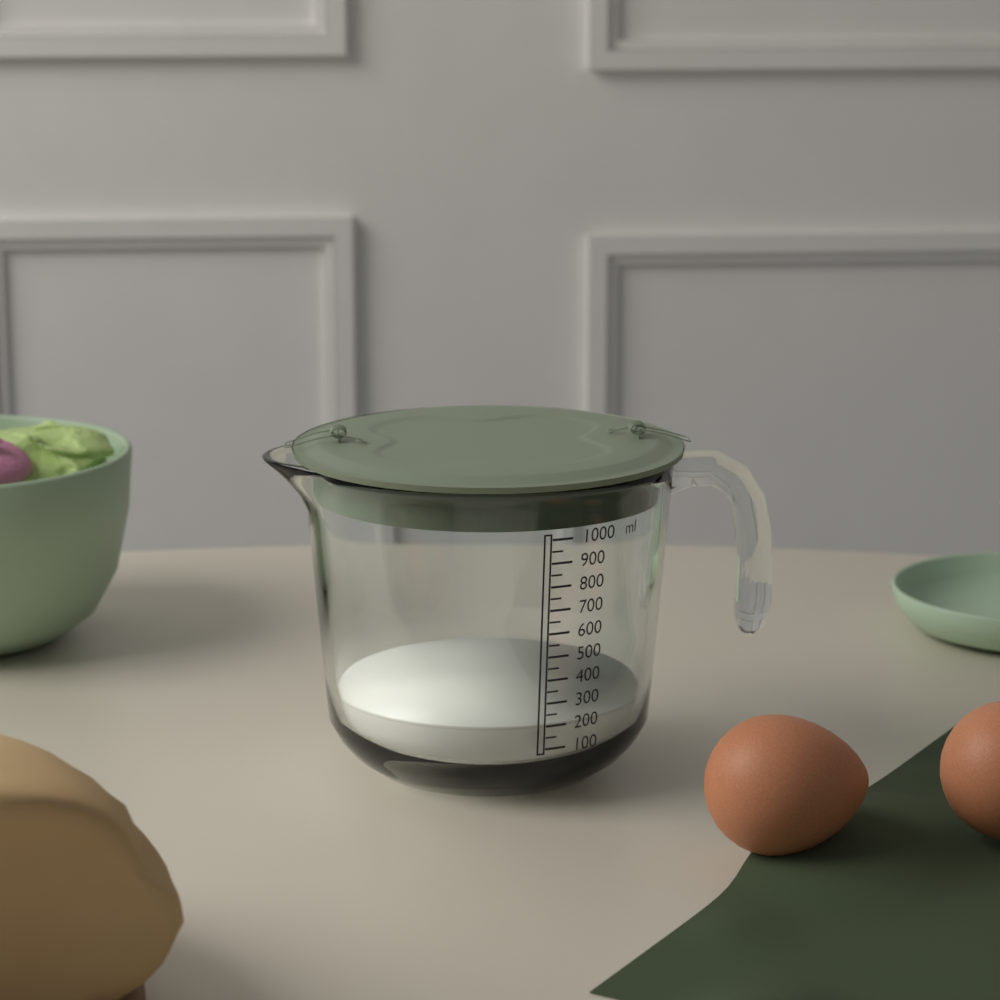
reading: 200 ml
